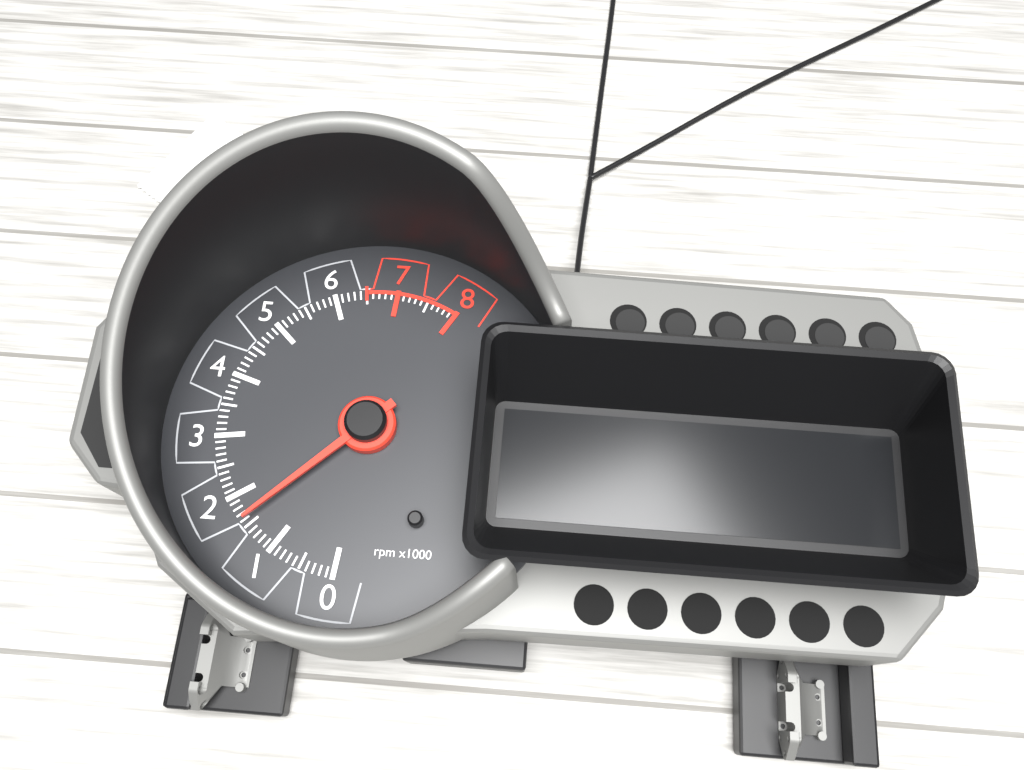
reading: 1600 rpm
